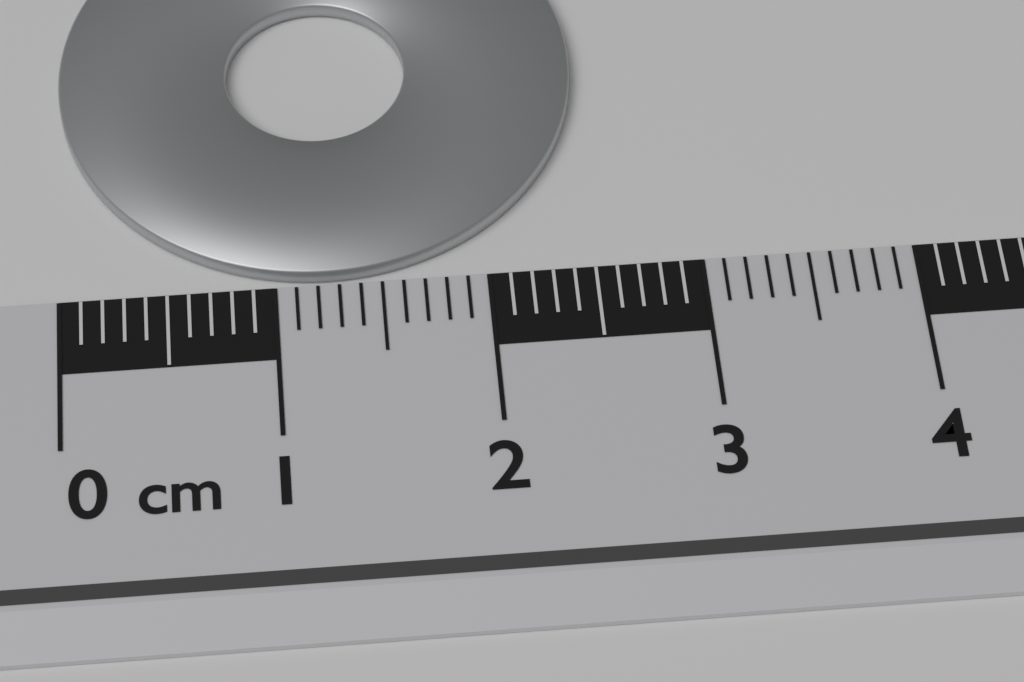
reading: 2.5 cm
